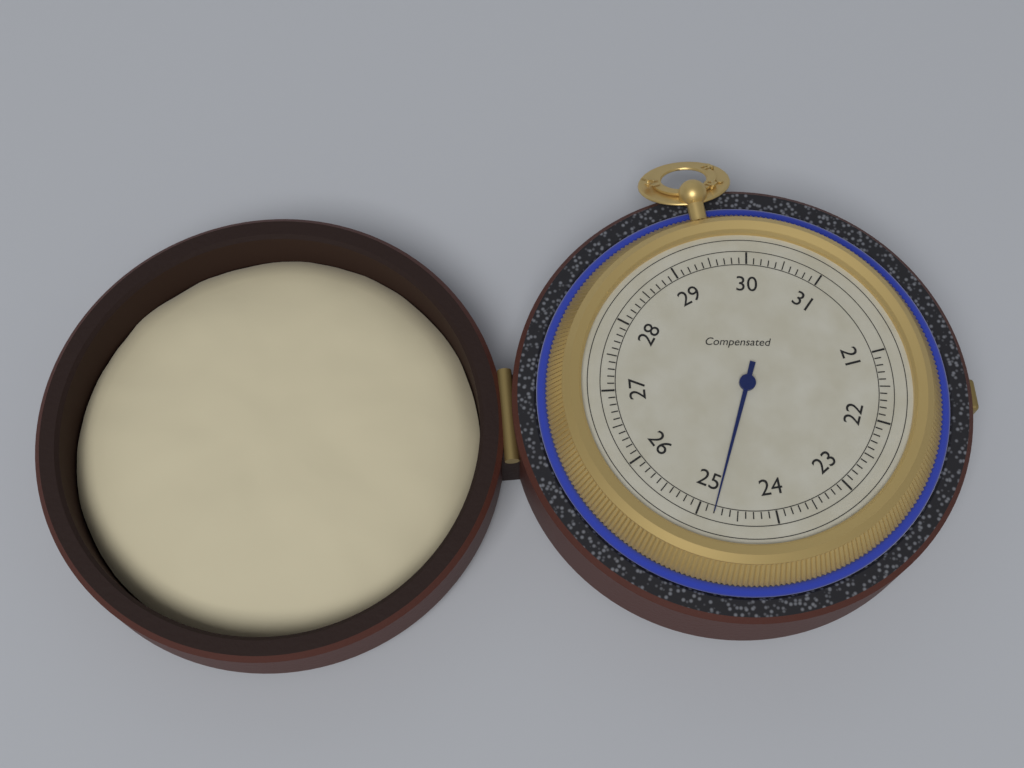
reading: 24.8 (no unit)
